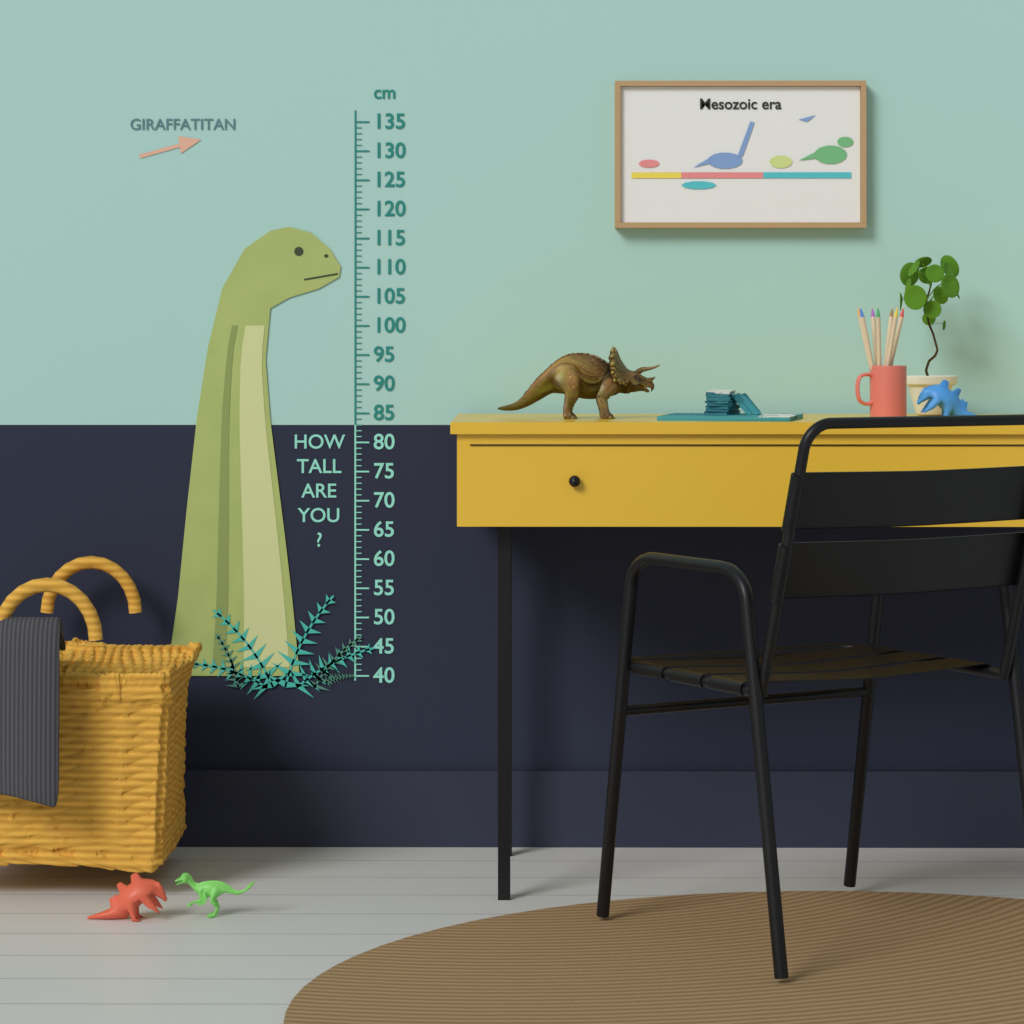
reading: 117 cm
